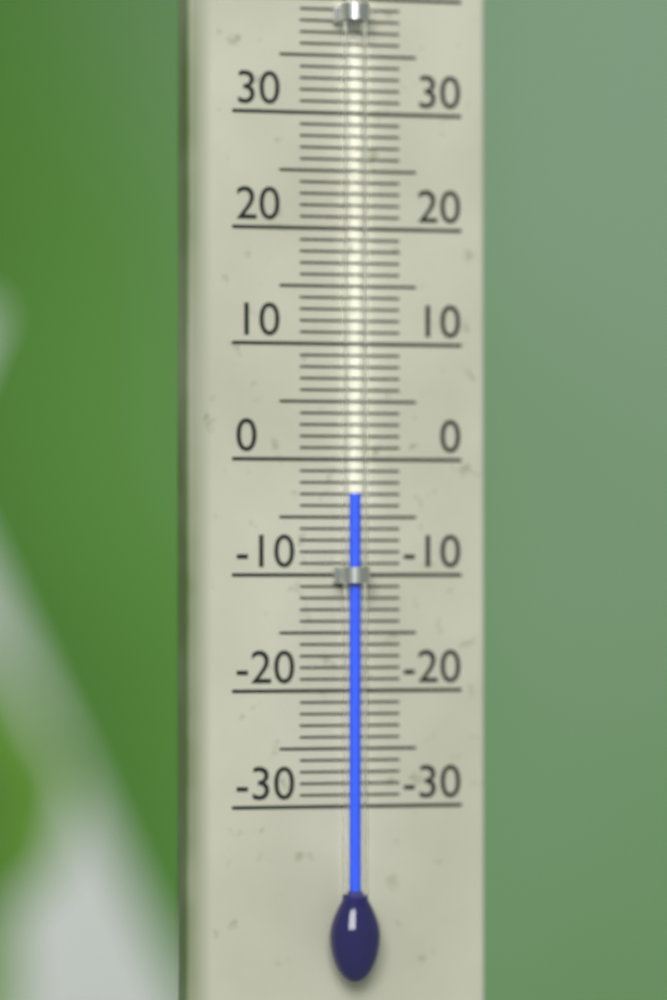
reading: -3 °C
